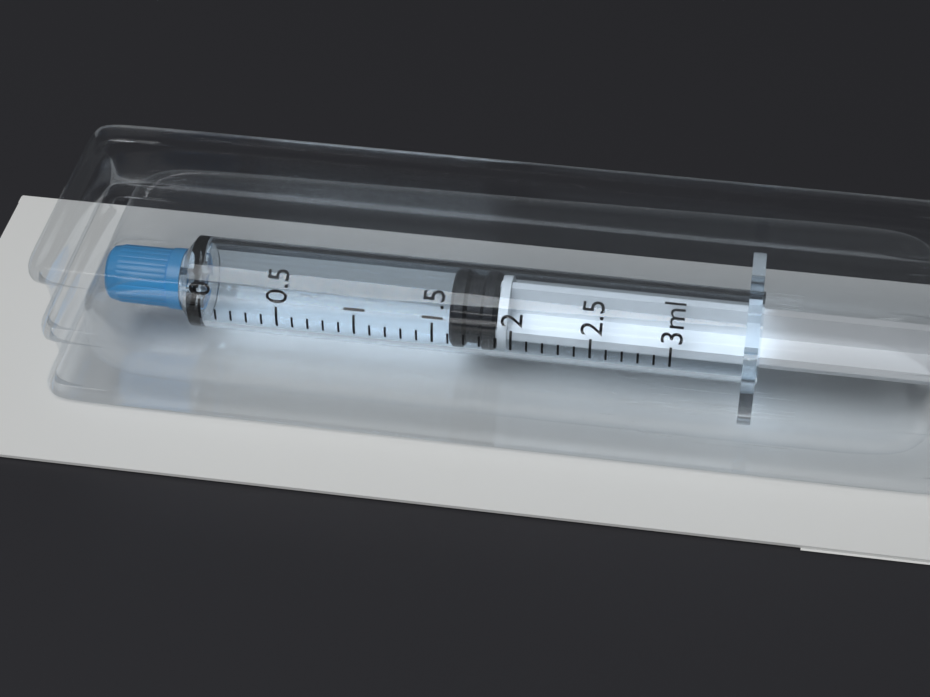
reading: 1.6 ml
